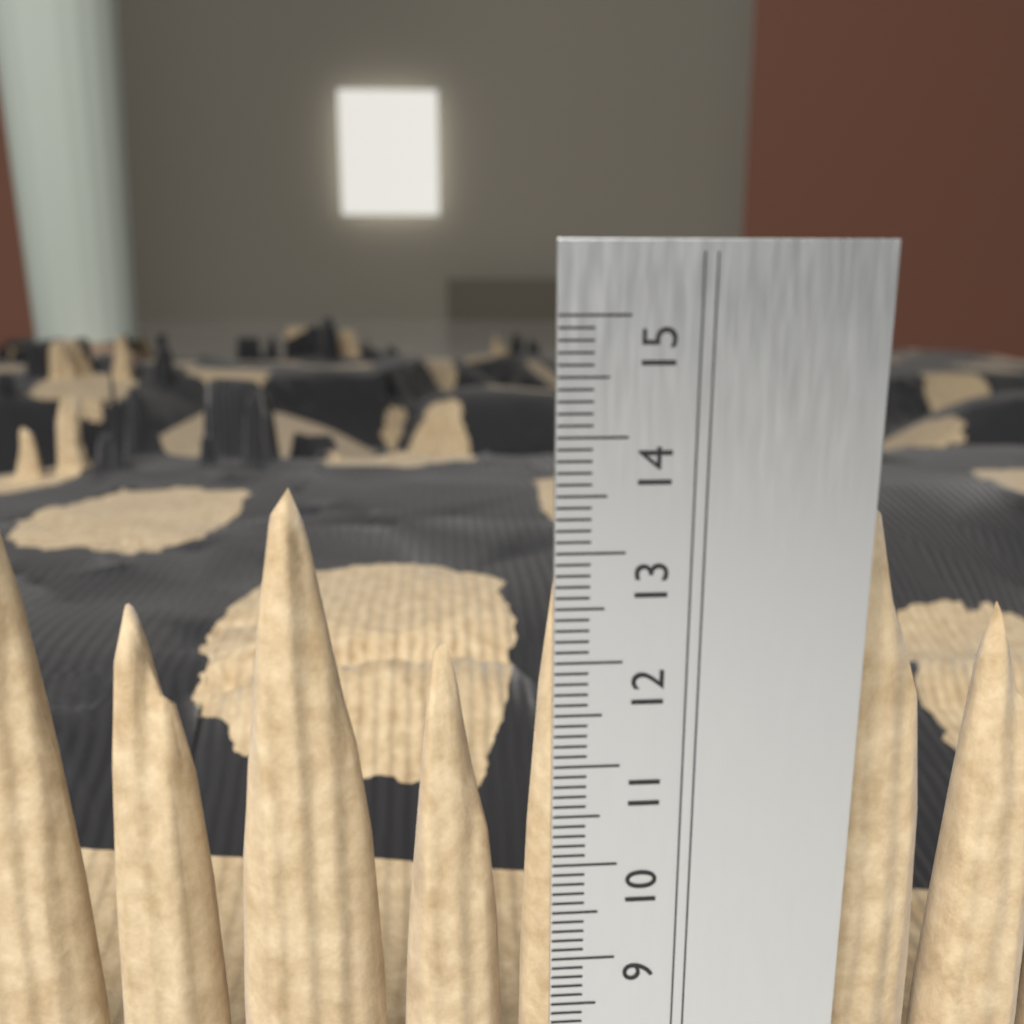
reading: 13.5 cm
